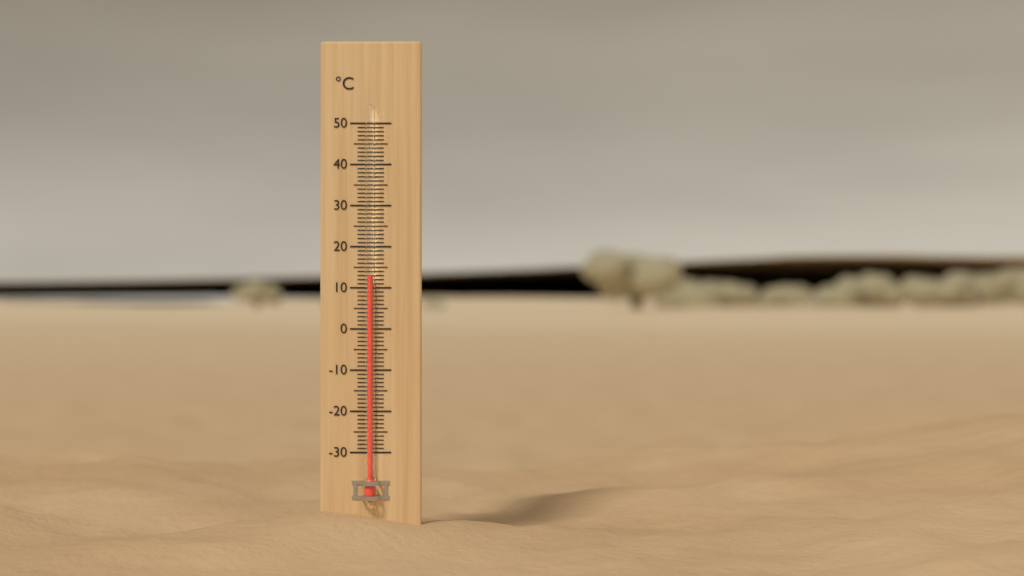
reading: 13 °C
